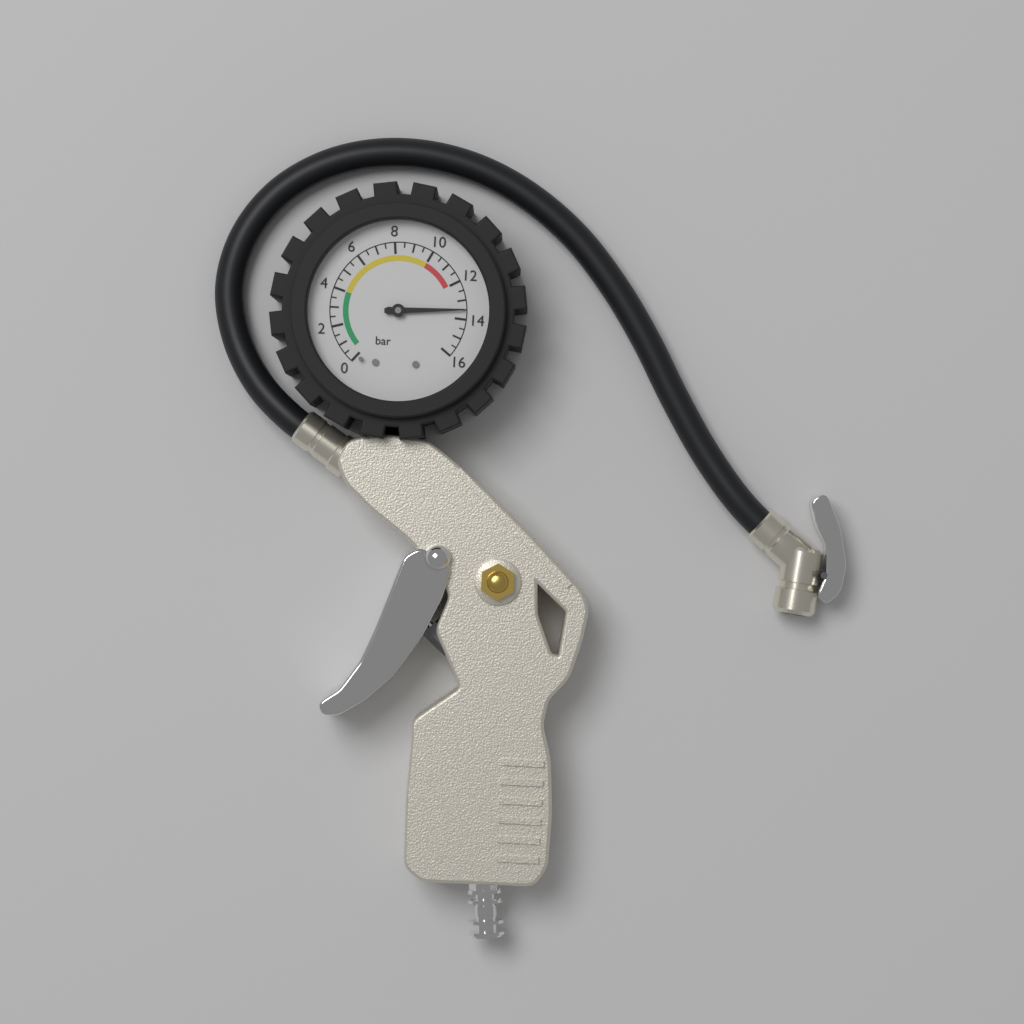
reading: 13.5 bar
